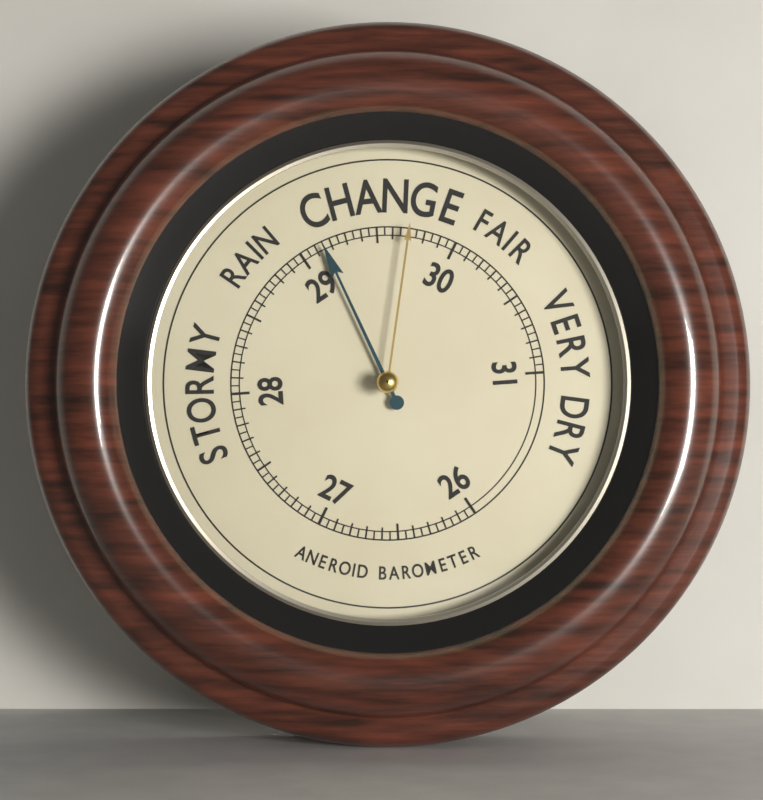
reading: 29.15 (no unit)
